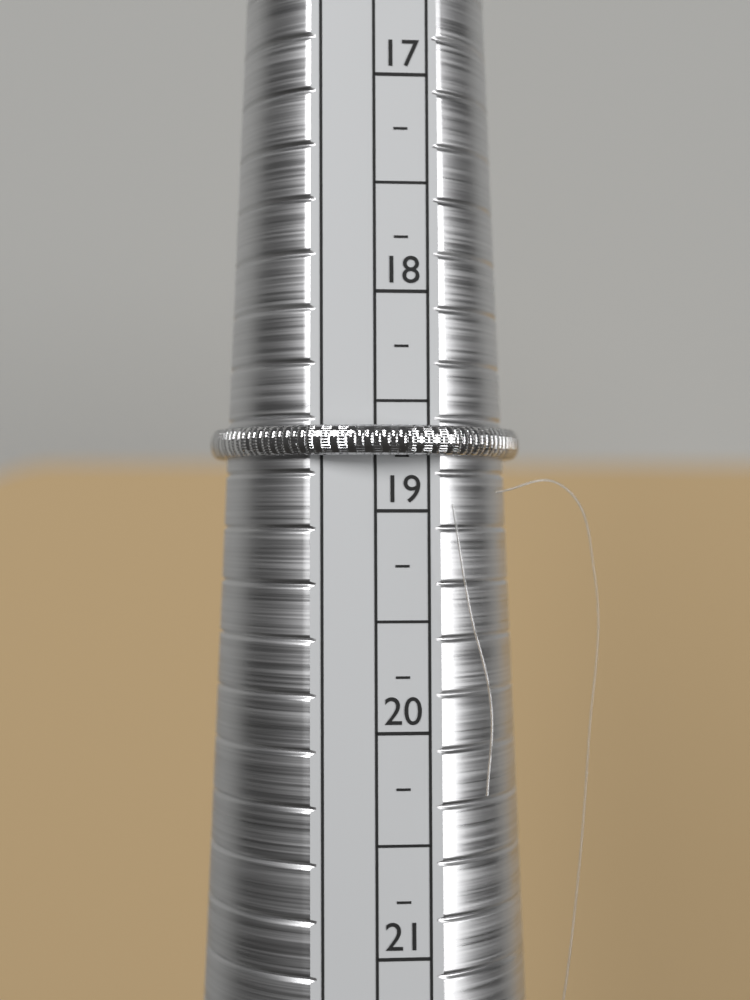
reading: 18.75 (no unit)
